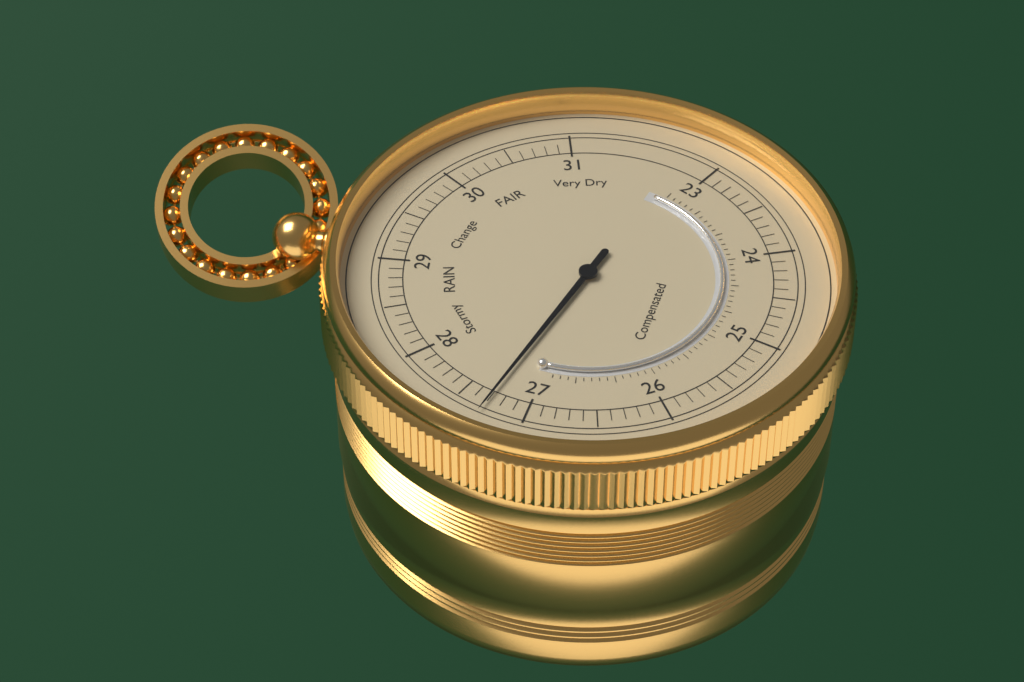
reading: 27.3 (no unit)
